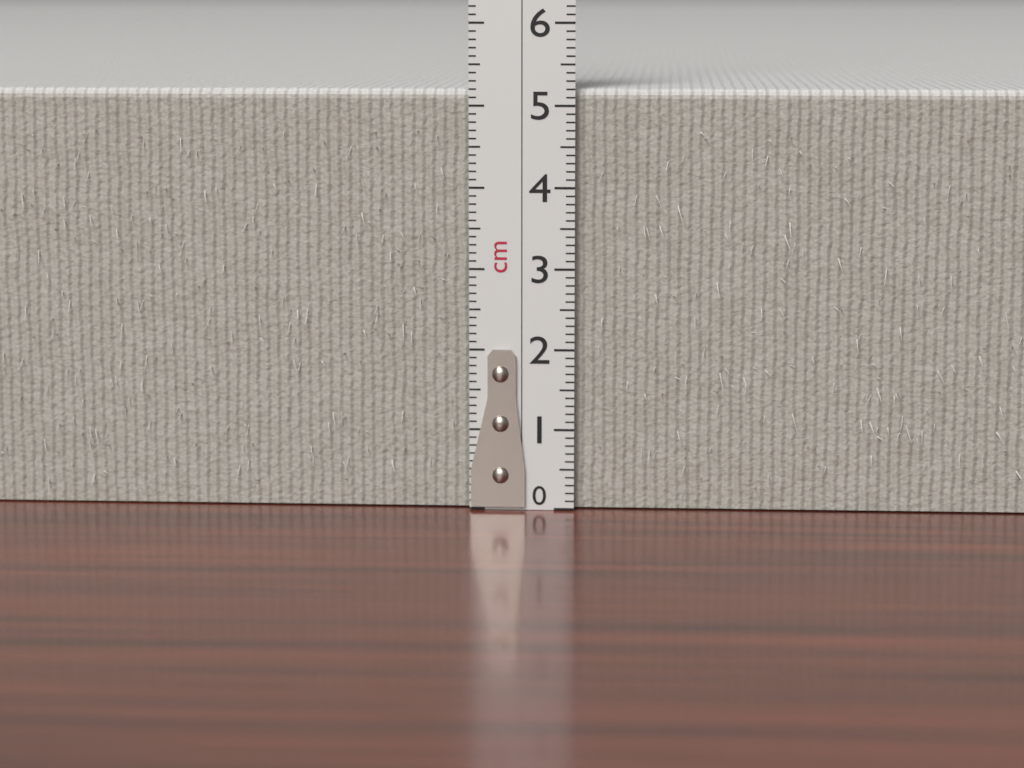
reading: 5.2 cm
